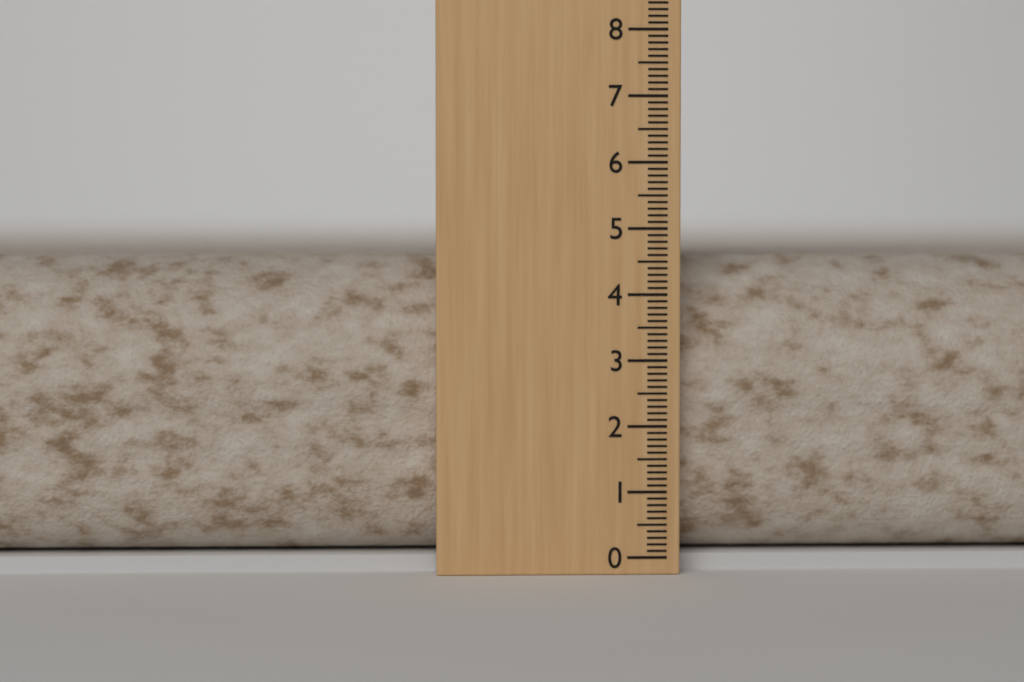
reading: 4.6 (no unit)
